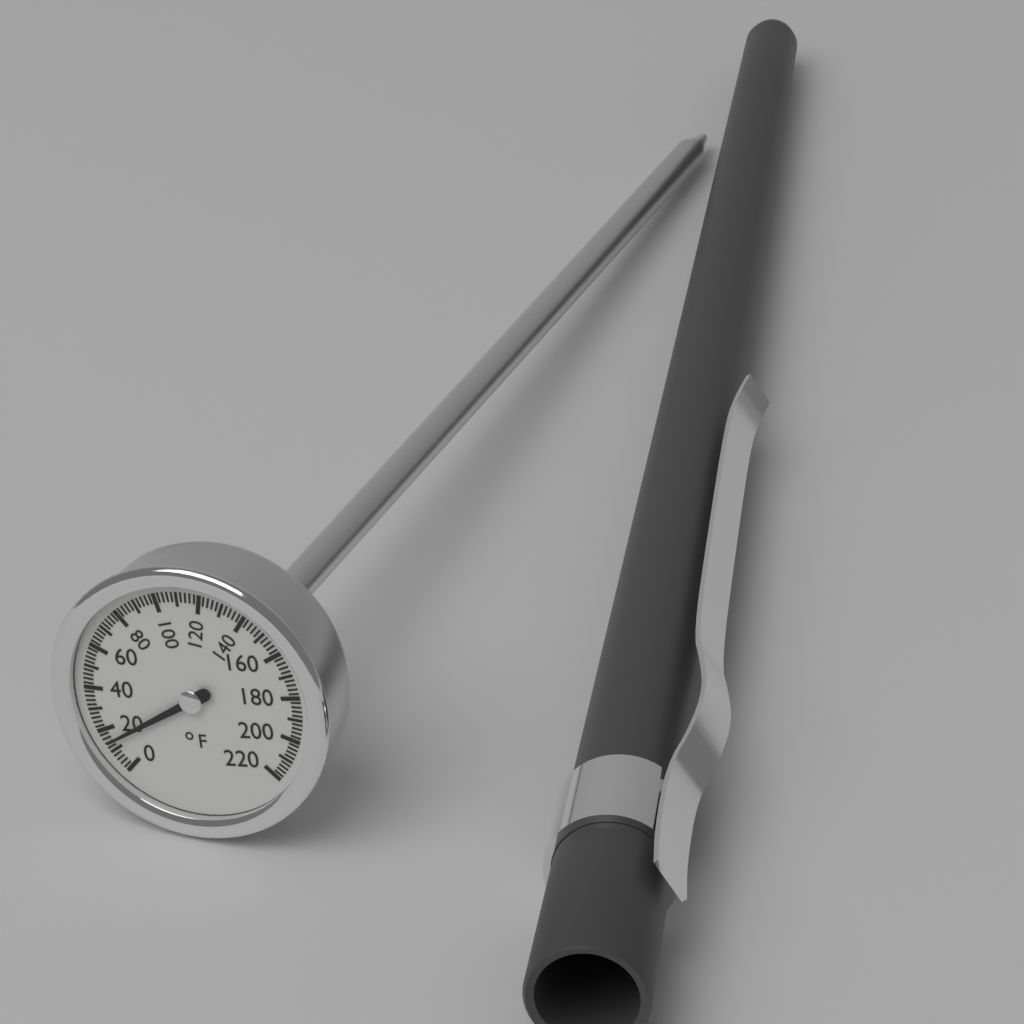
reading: 14 °F
